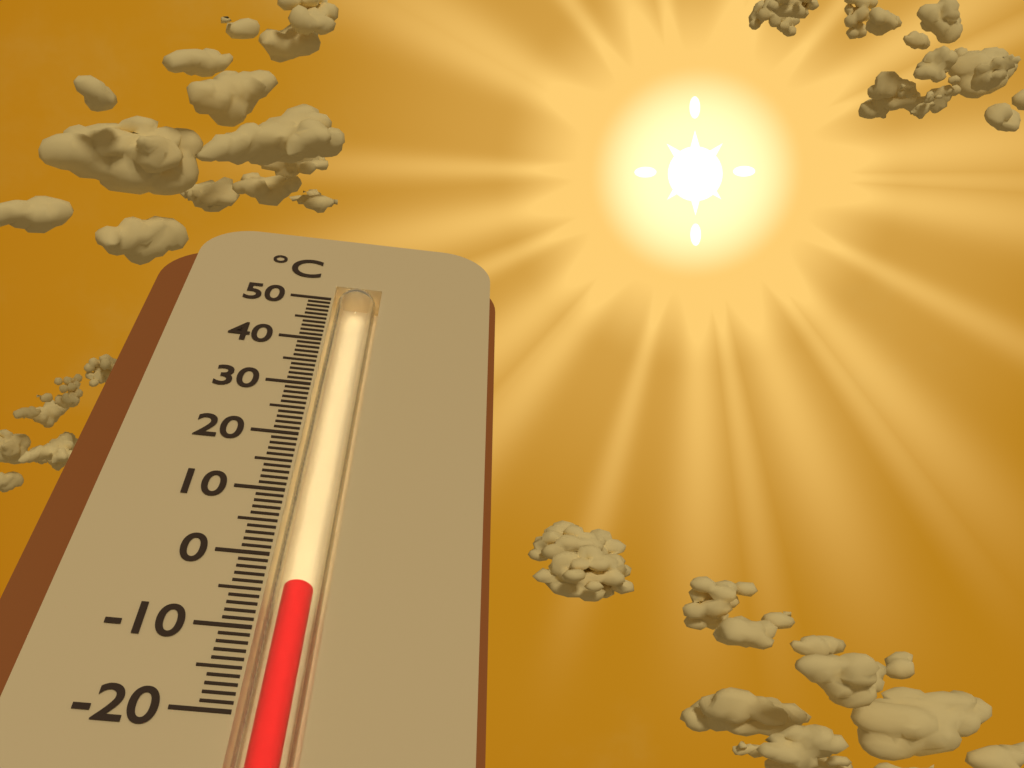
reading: -4 °C
